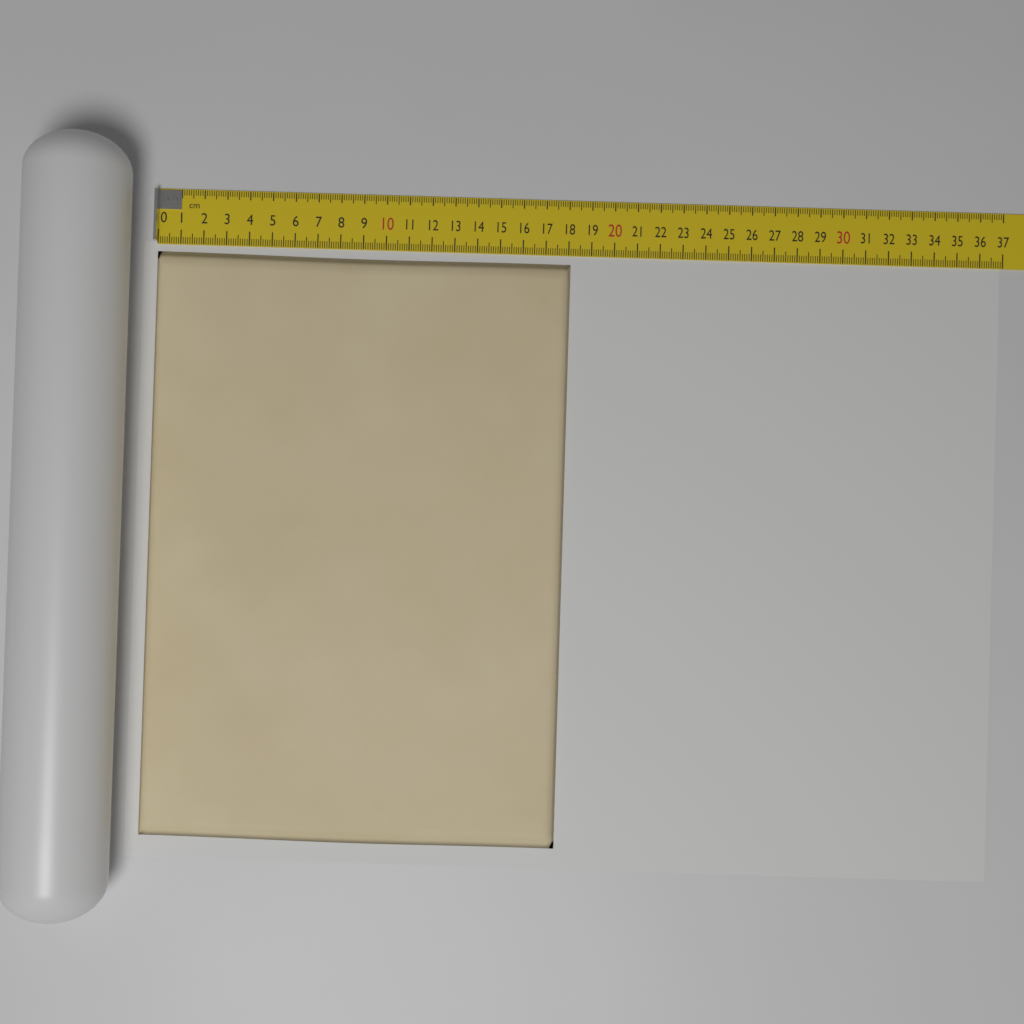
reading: 18.1 cm
